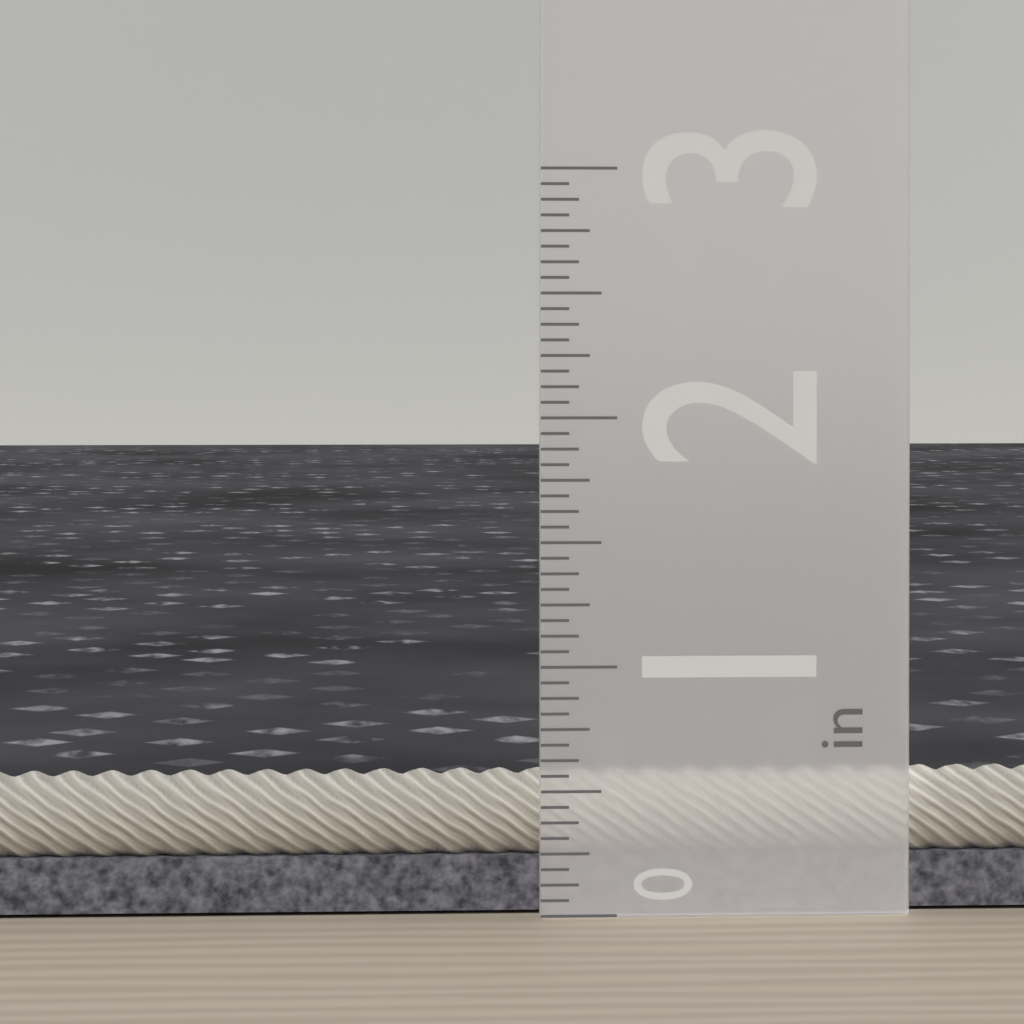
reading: 0.5625 in
